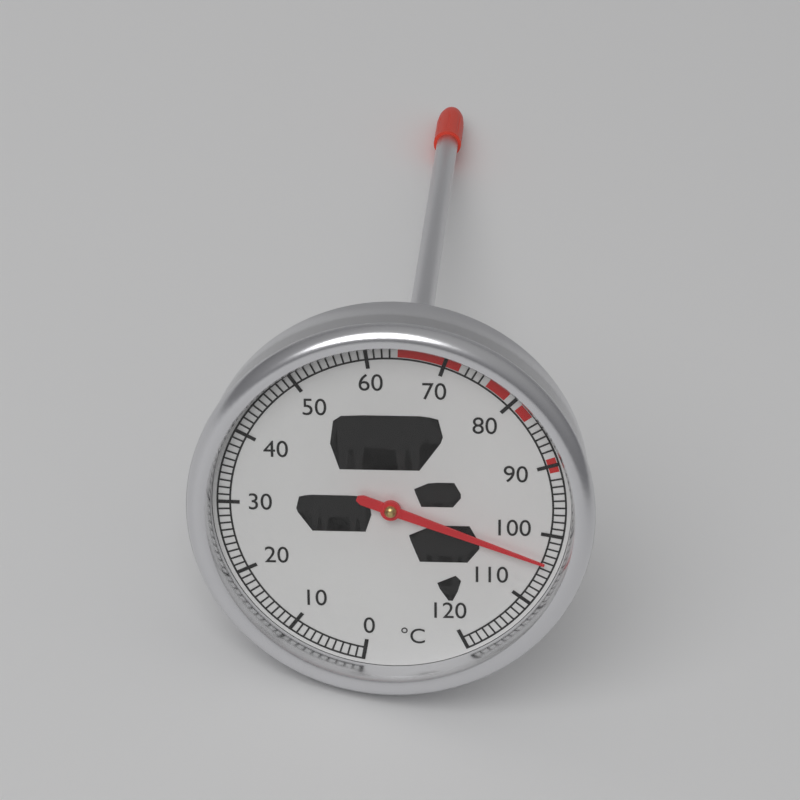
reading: 104 °C
